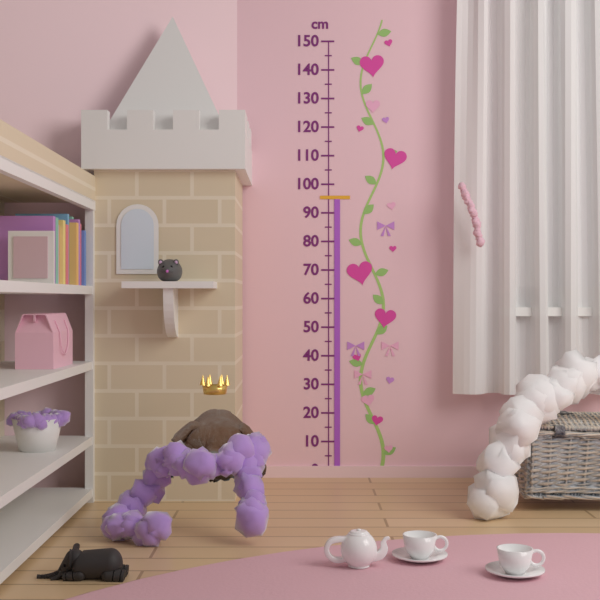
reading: 96 cm
